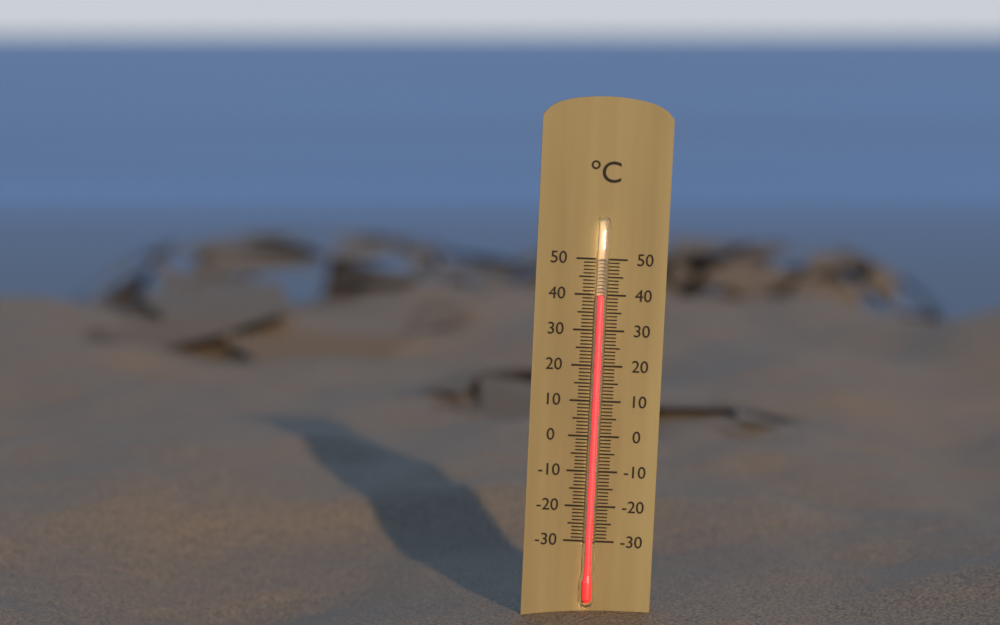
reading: 40 °C
